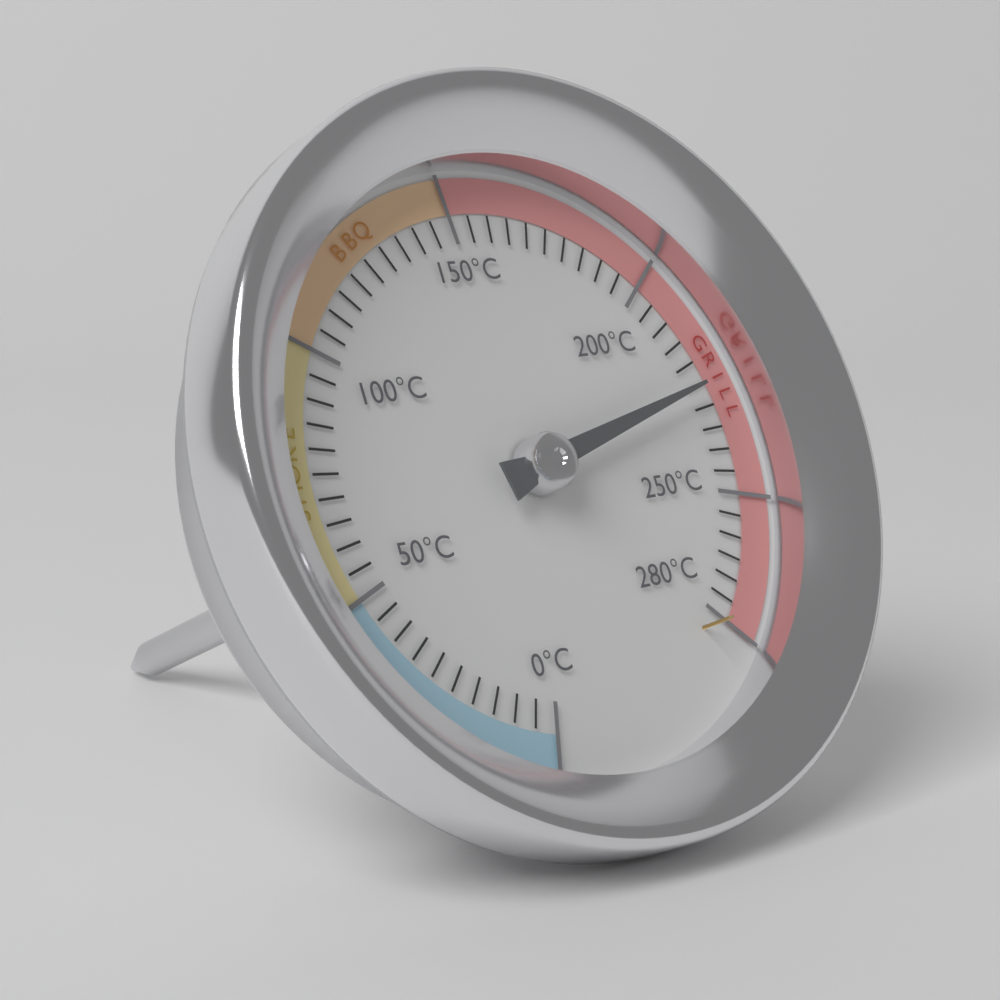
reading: 225 °C
